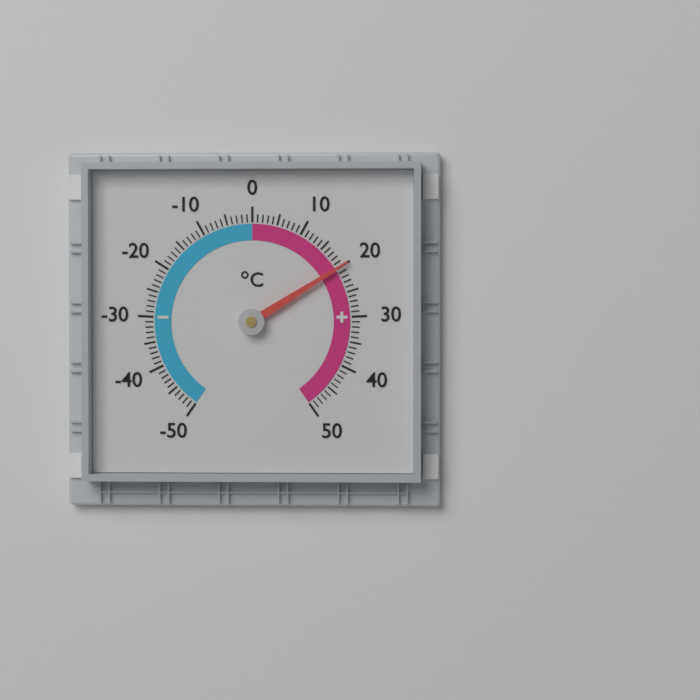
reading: 20 °C
